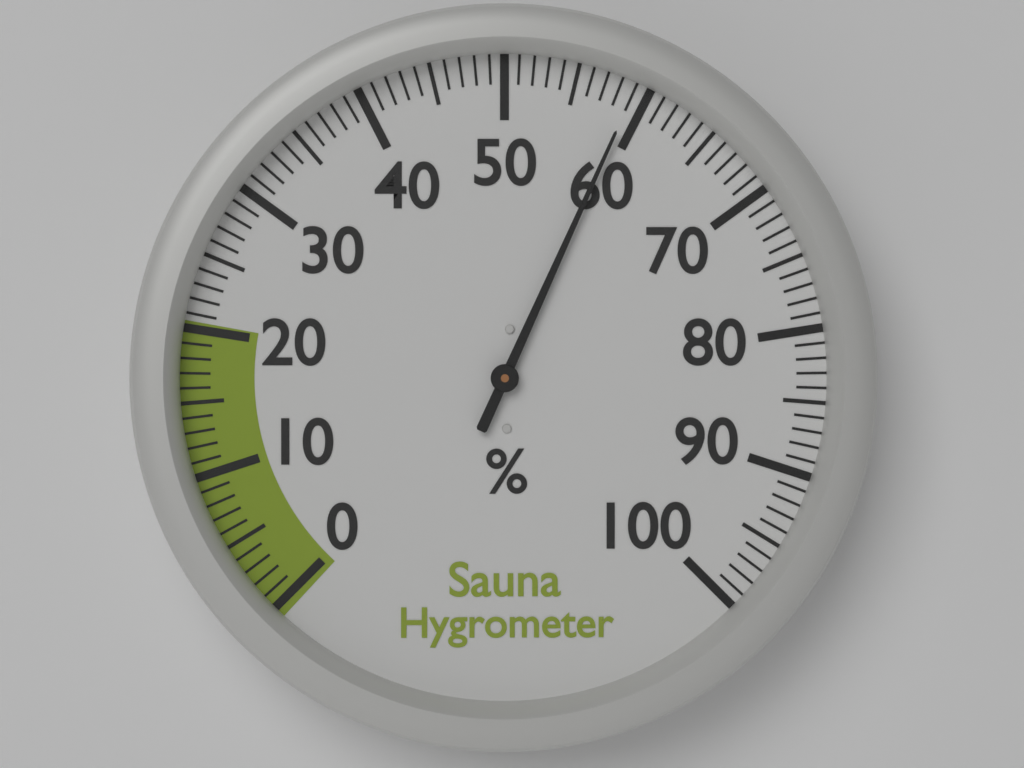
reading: 59 %
